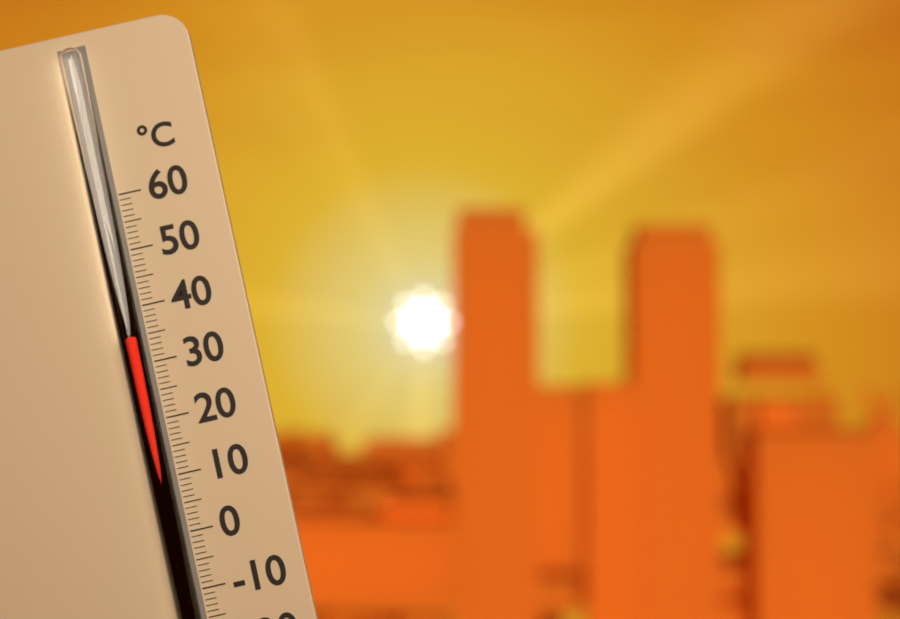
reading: 35 °C
